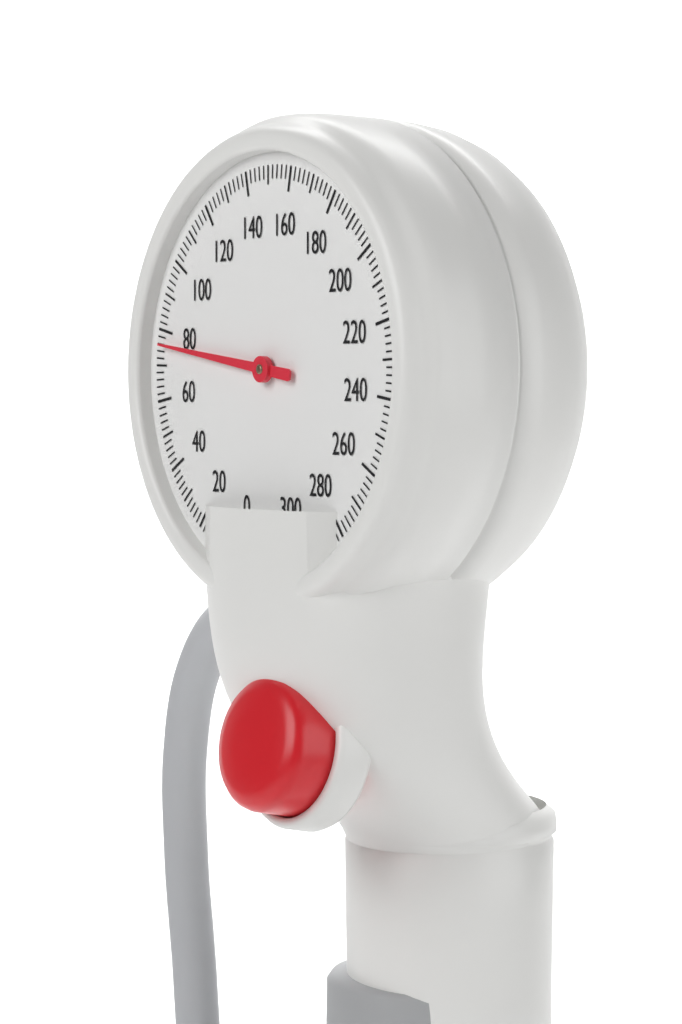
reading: 76 mmHg
